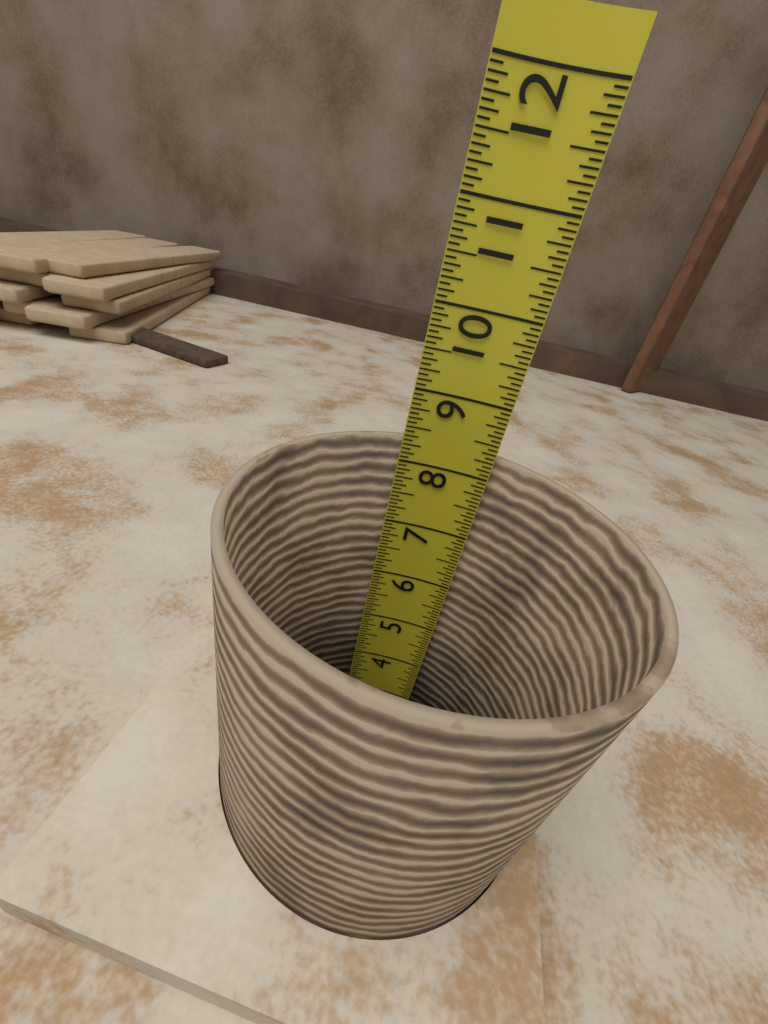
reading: 8.3125 in
